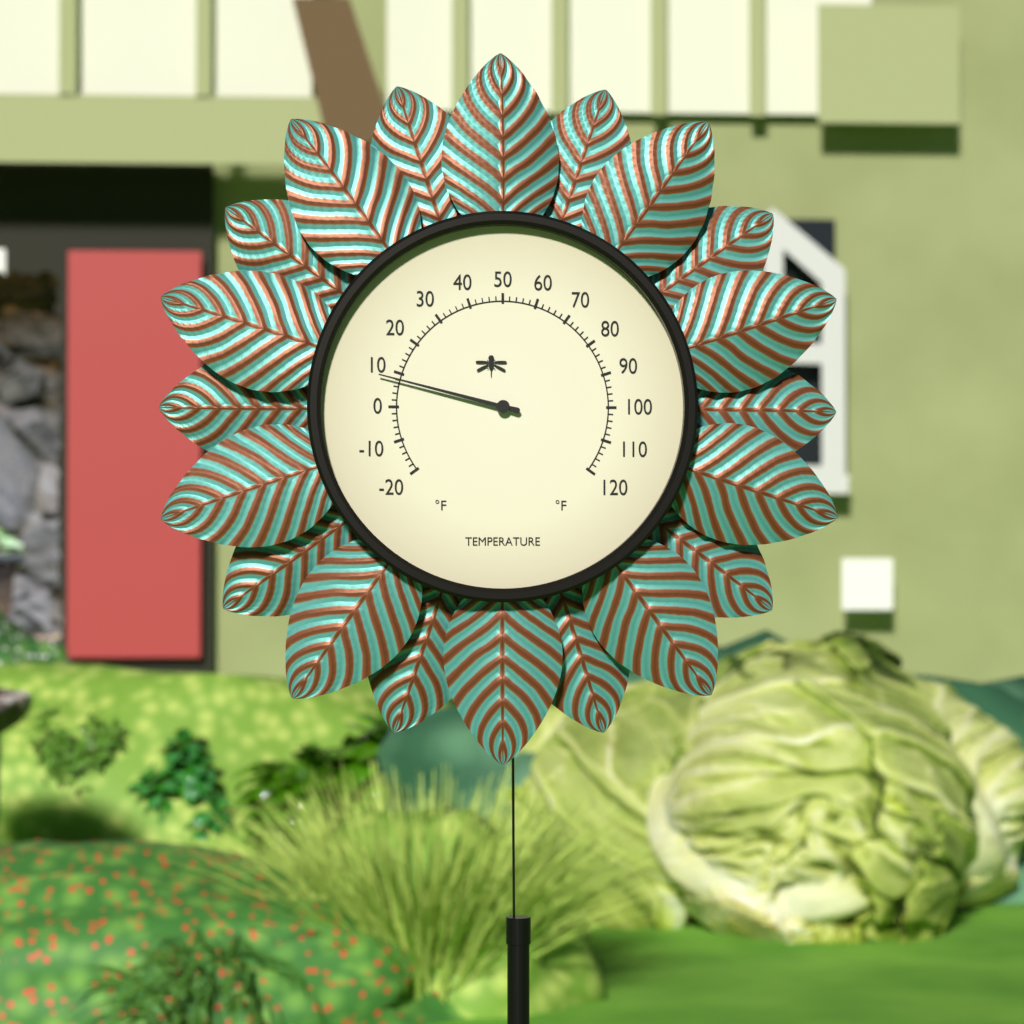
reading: 8 °F
